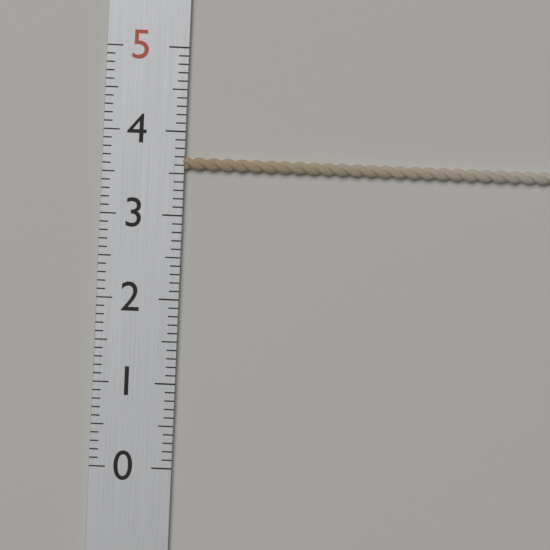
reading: 3.7 (no unit)
